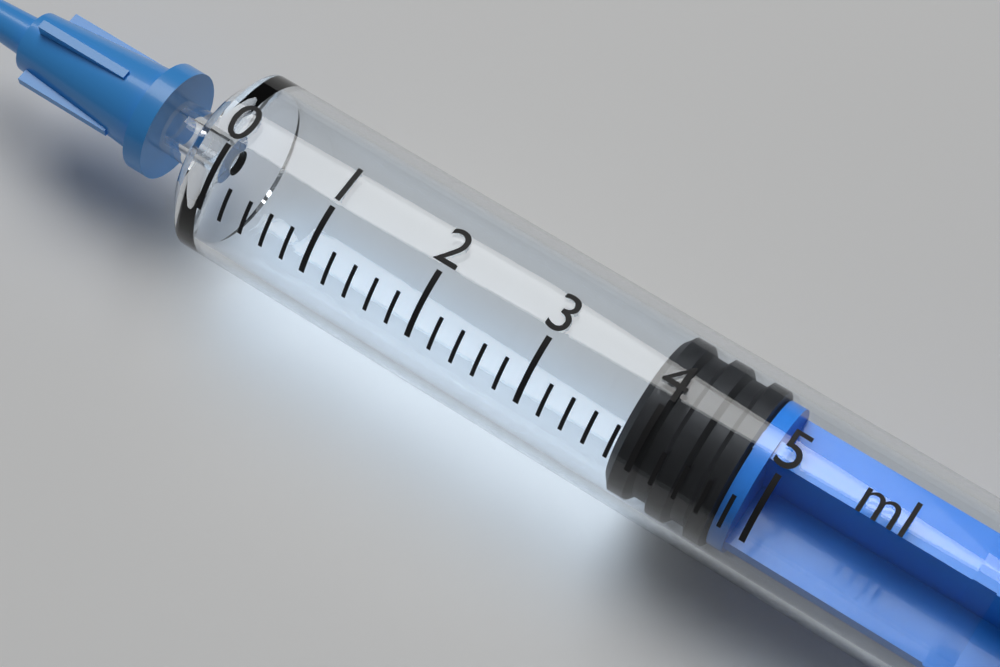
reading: 3.8 ml
